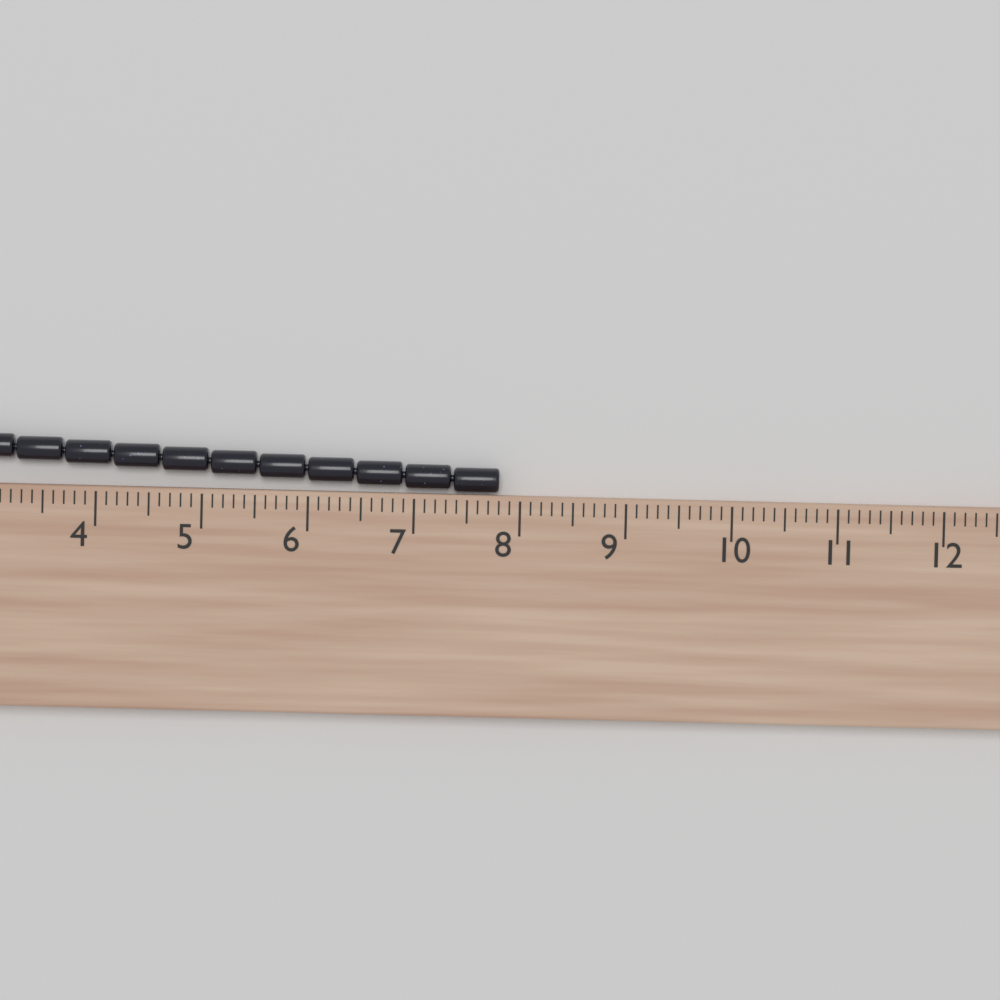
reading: 7.8 cm
